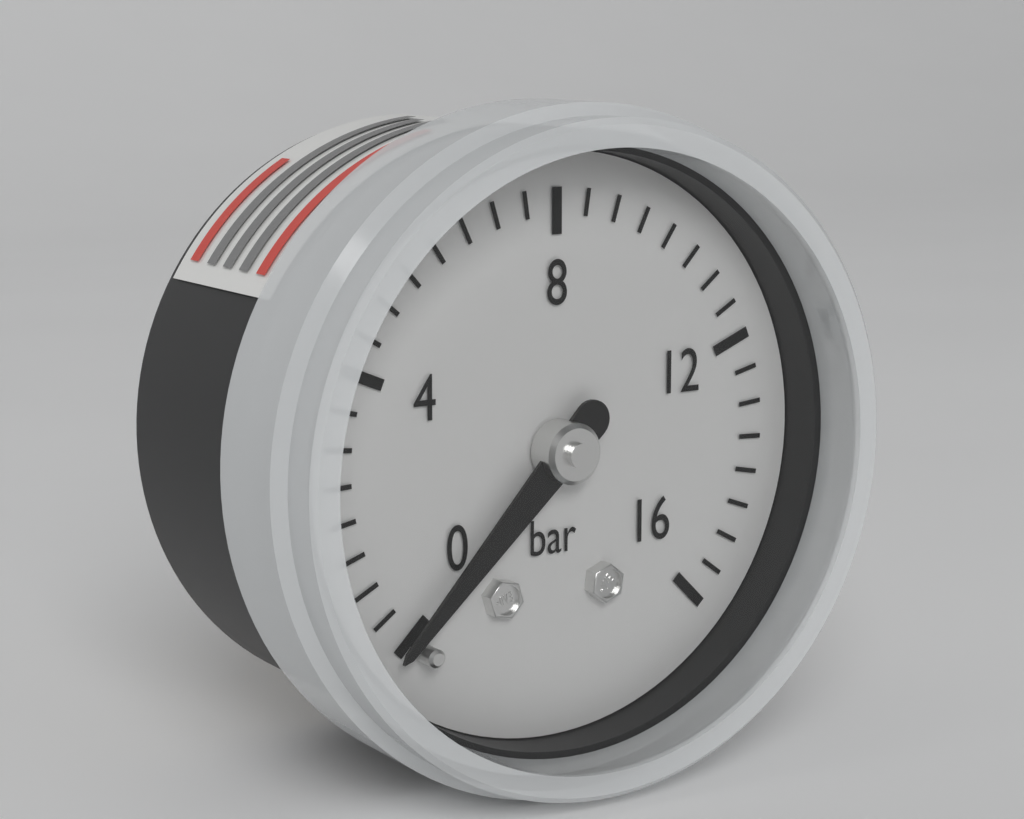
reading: 0.0 bar
